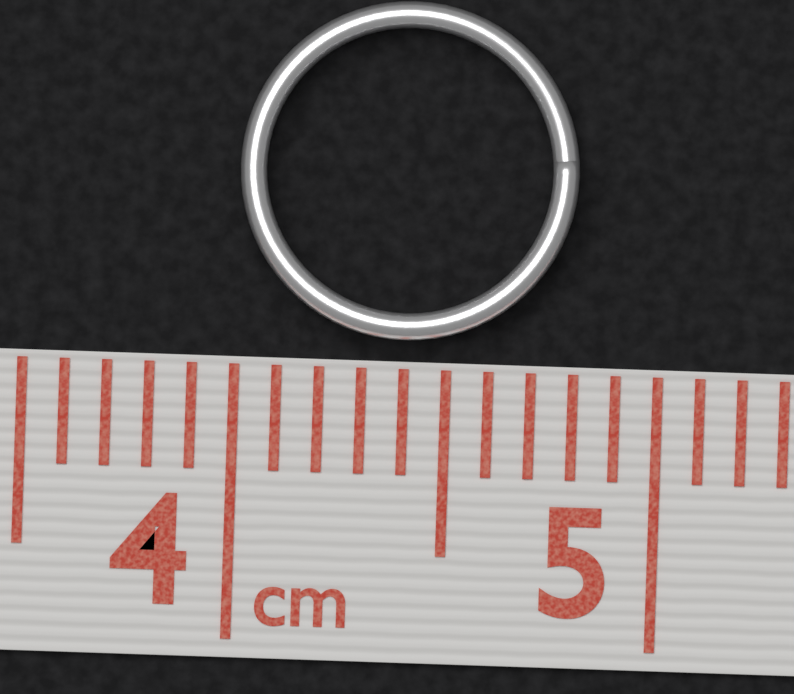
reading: 4.8 cm
